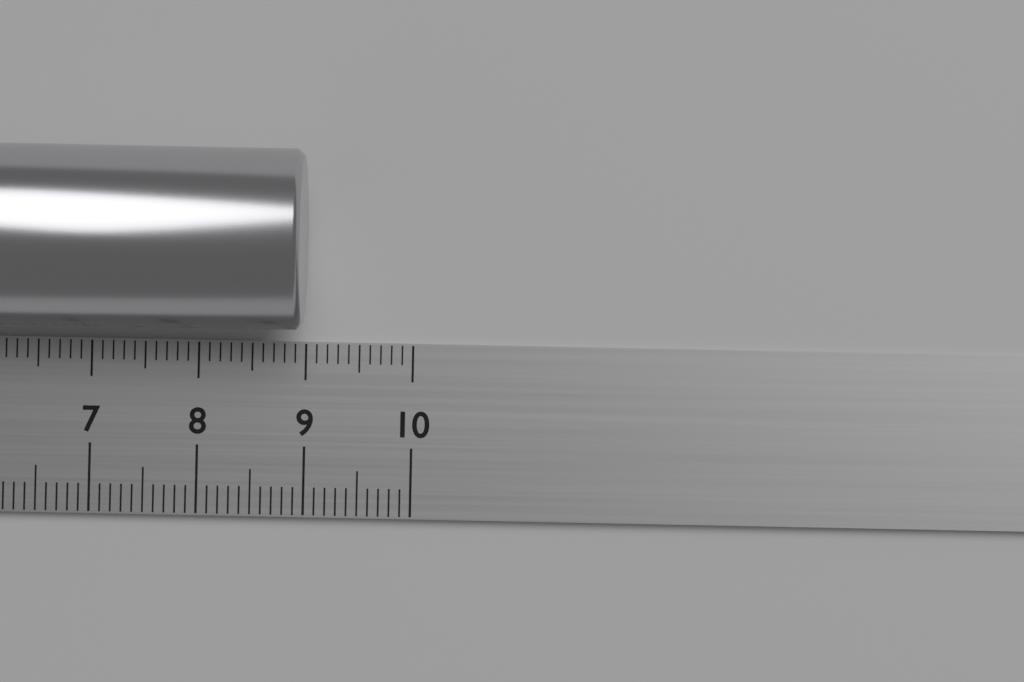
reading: 9.0 cm
